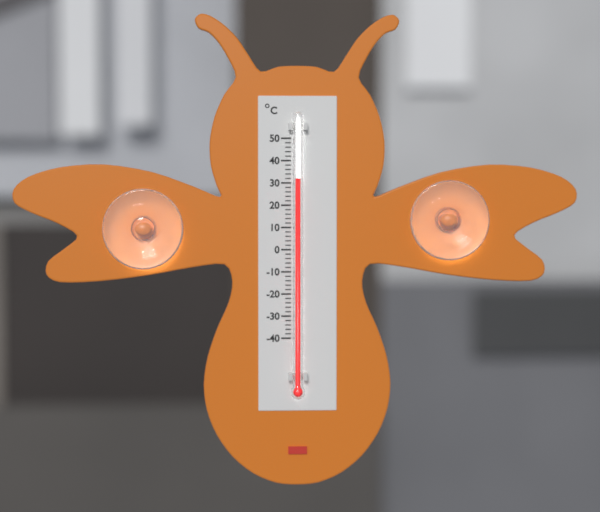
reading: 32 °C
